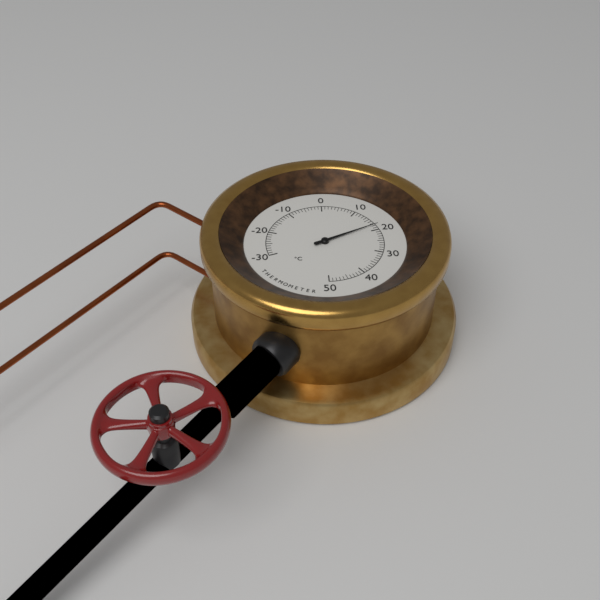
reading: 18 °C
